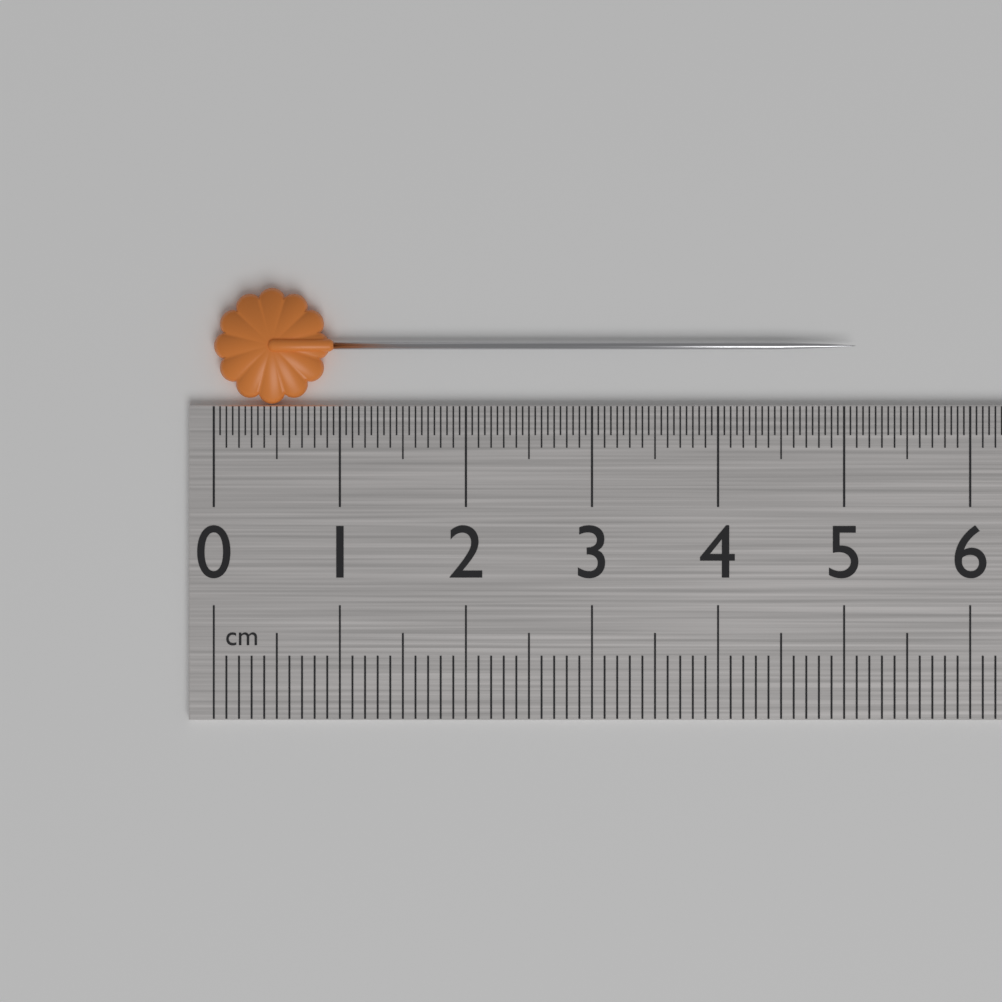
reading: 5.10 cm
